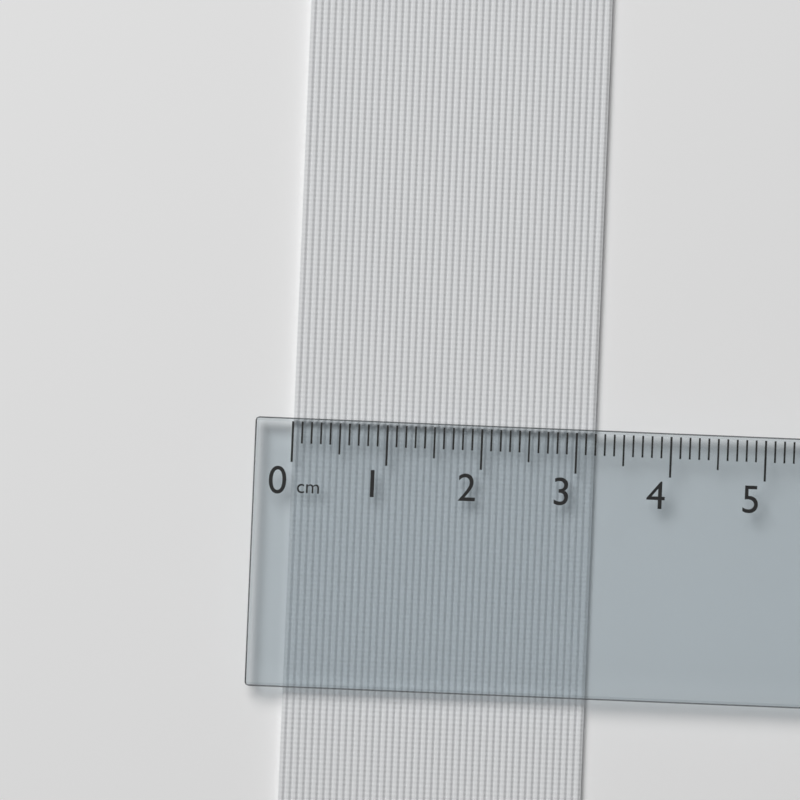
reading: 3.2 cm
